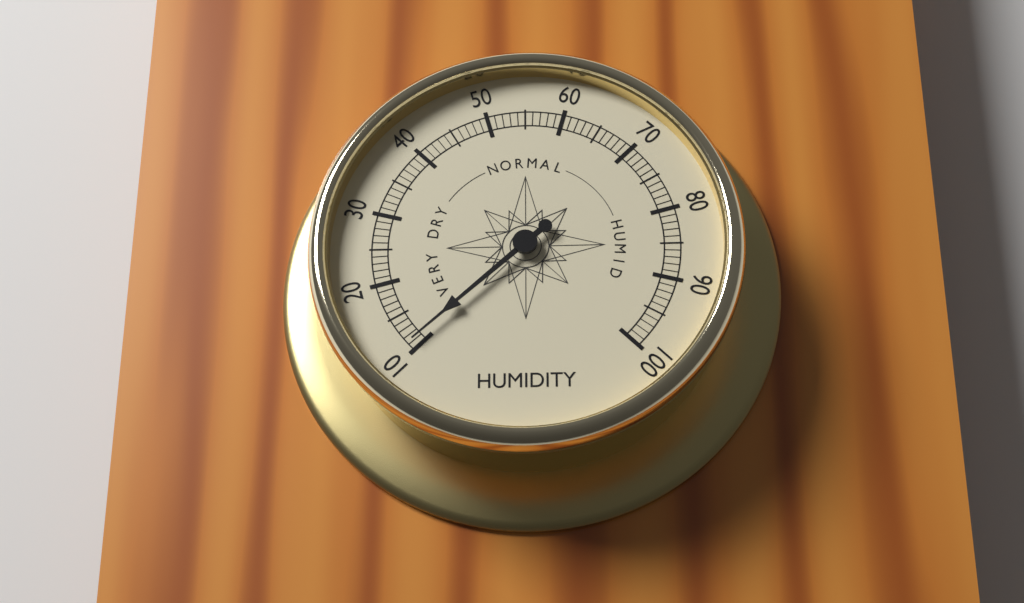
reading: 11 (no unit)
